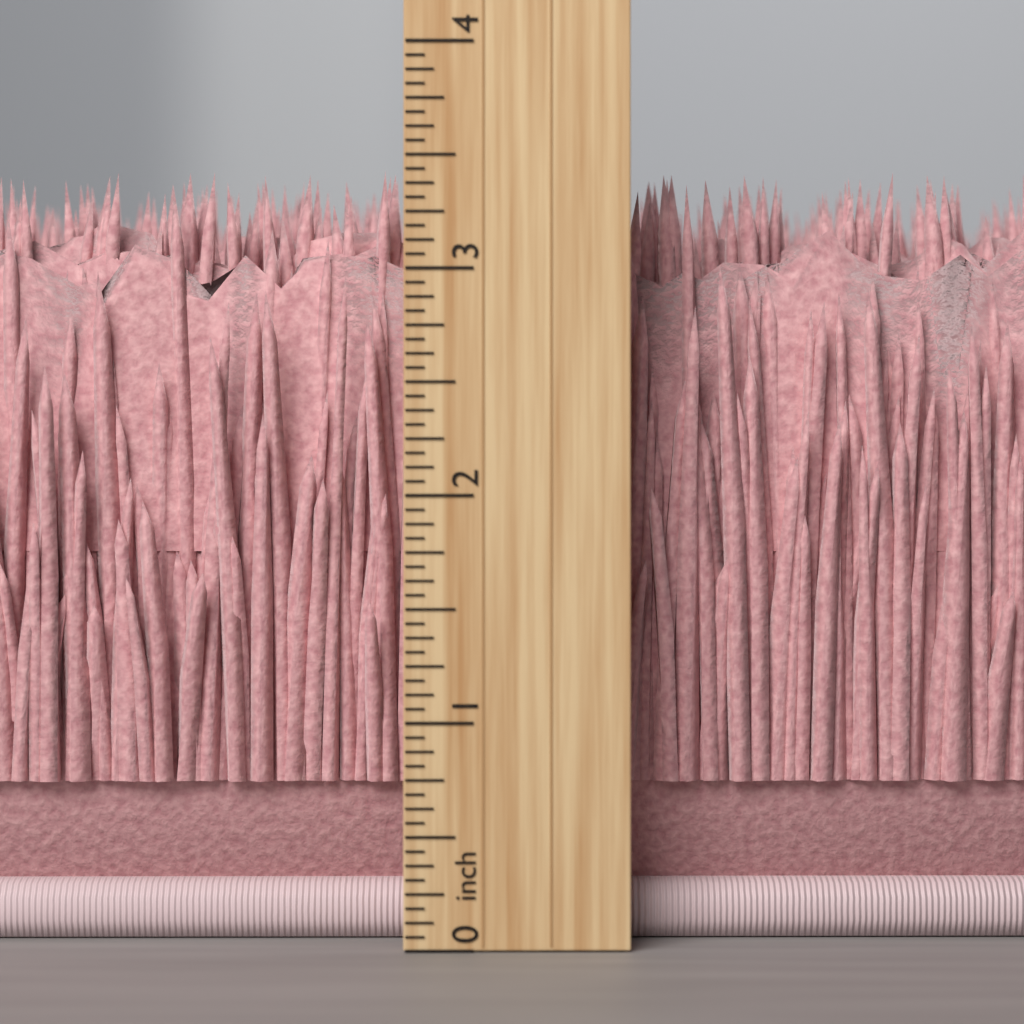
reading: 3.5000 inch
